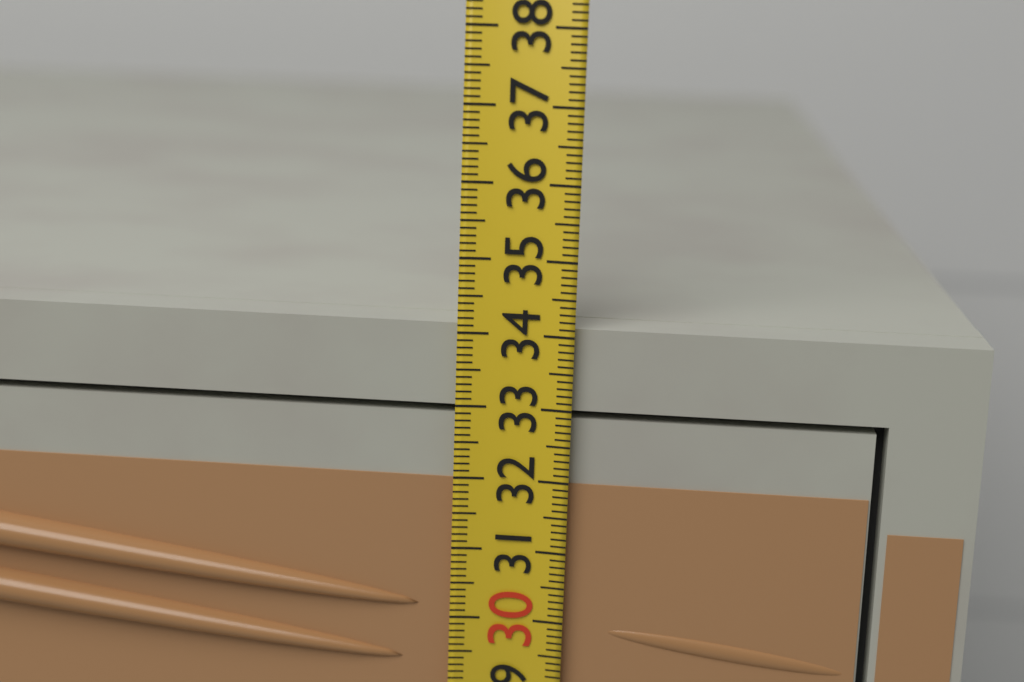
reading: 34.1 (no unit)
